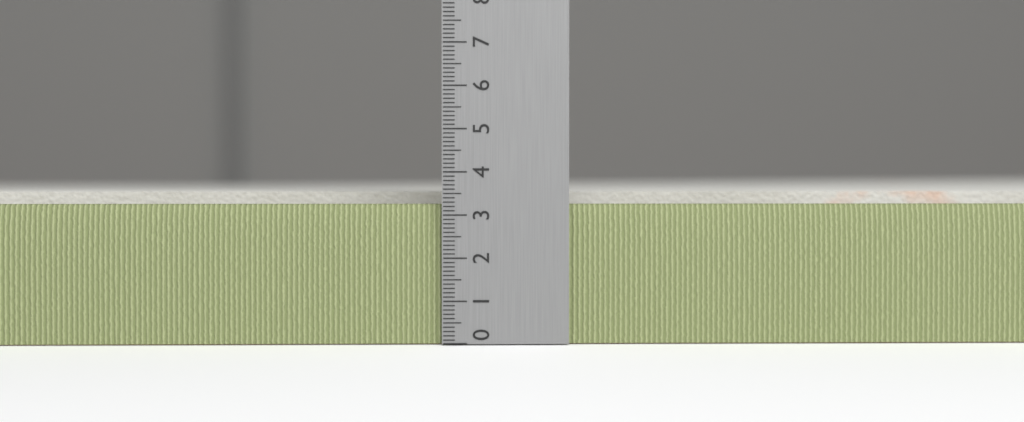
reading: 3.5 (no unit)
